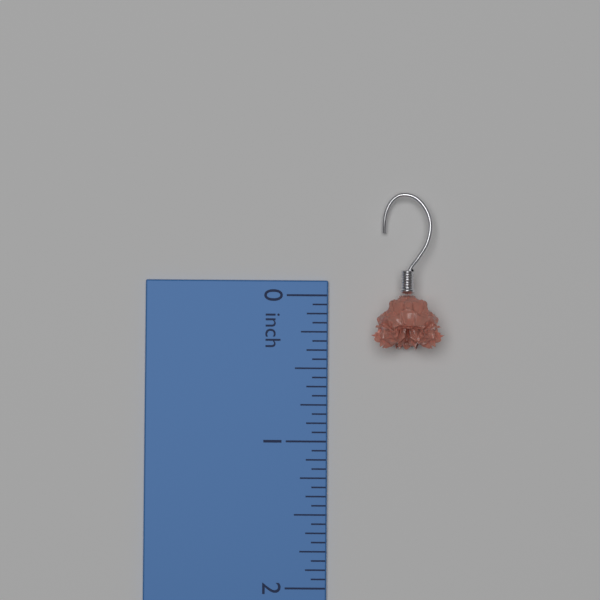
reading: 0.3750 inch
